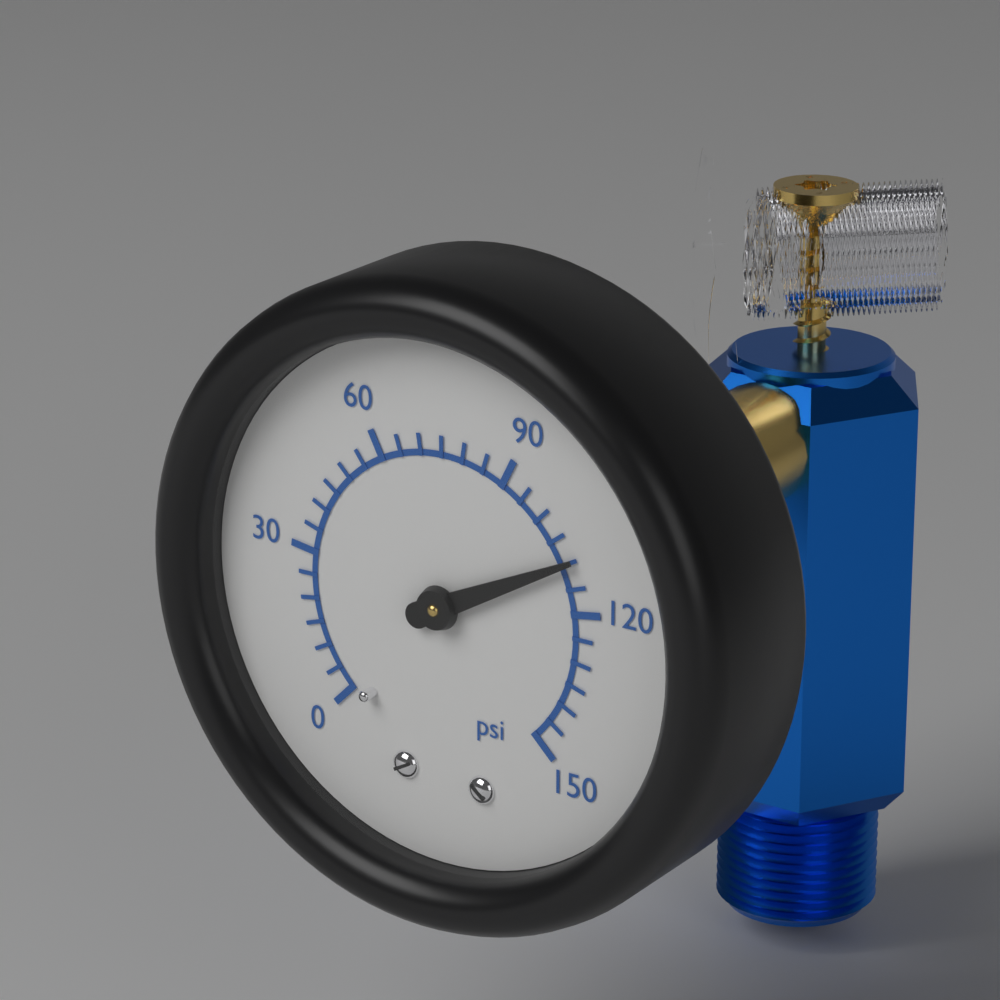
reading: 110 psi
